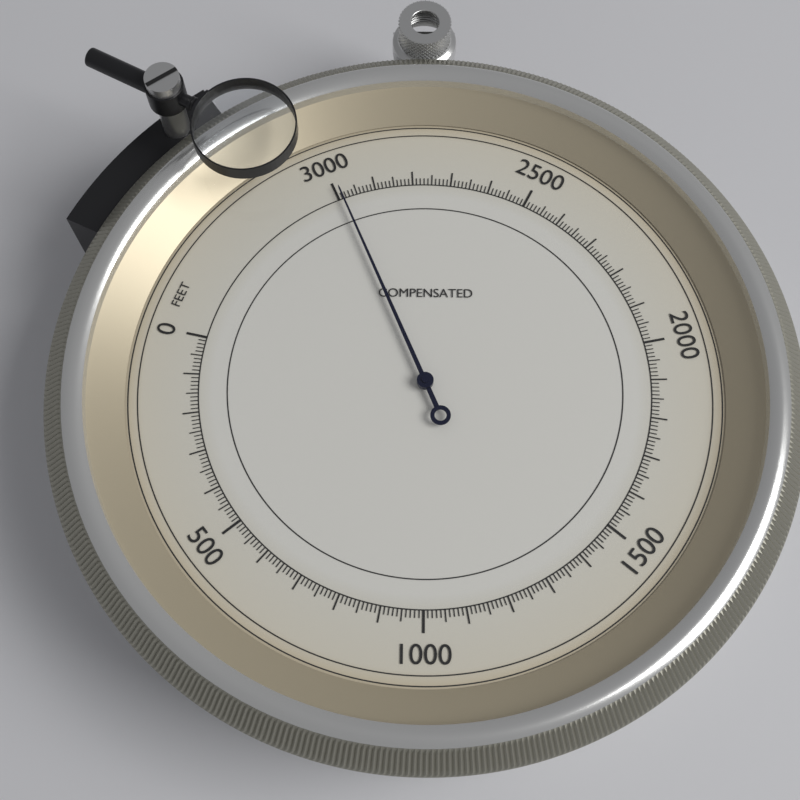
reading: 2990 feet
